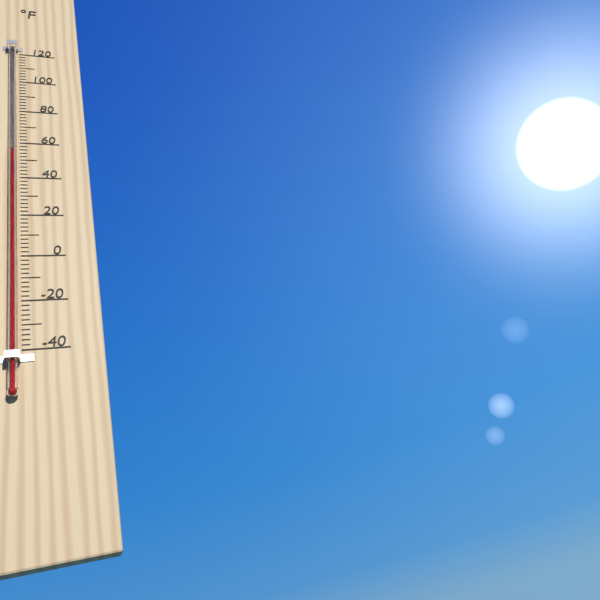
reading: 54 °F
